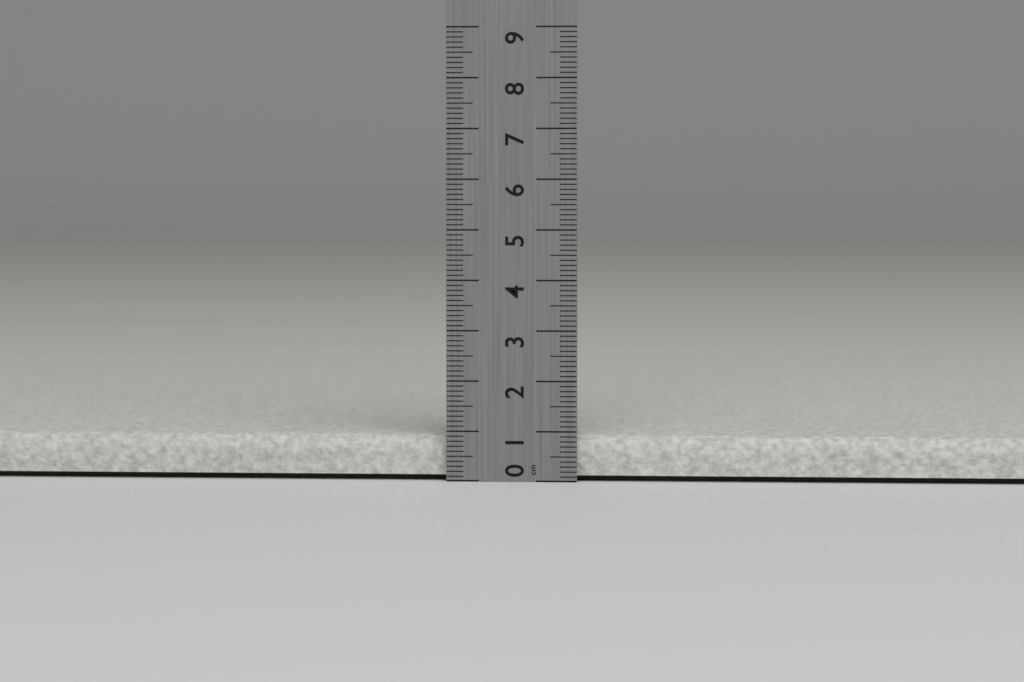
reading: 0.9 cm
